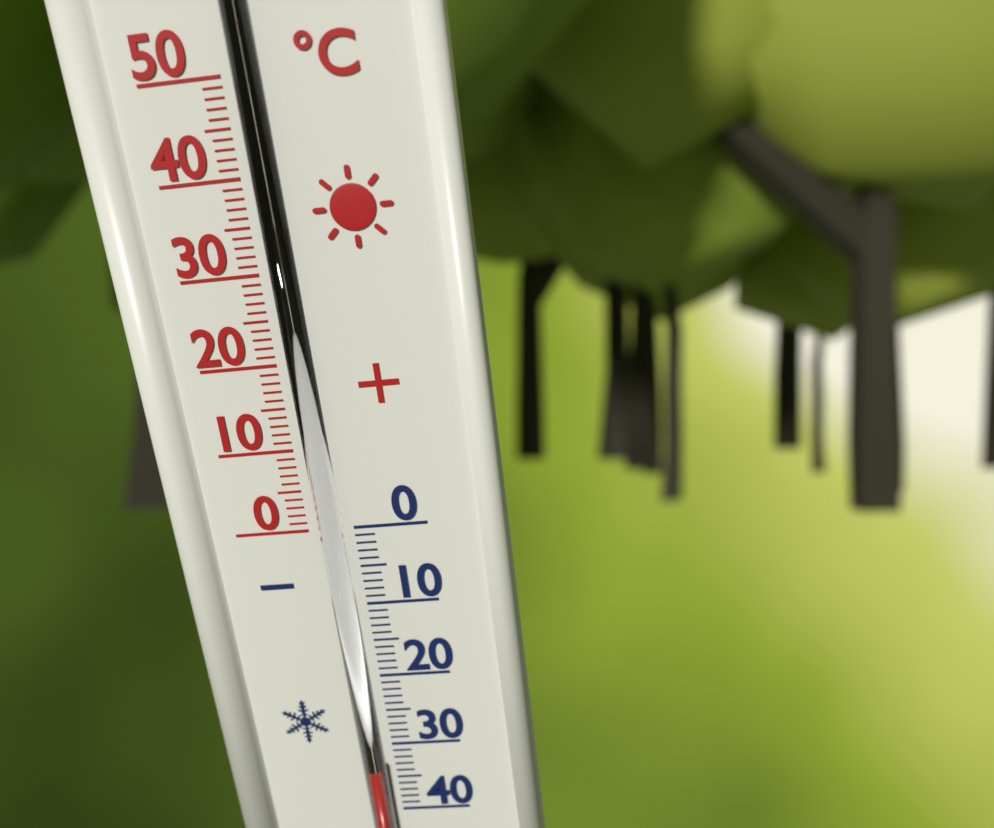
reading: -32 °C
